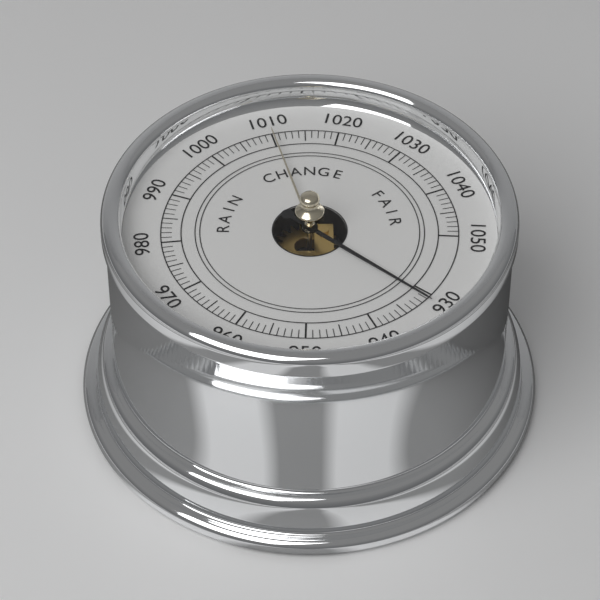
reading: 931 (no unit)
